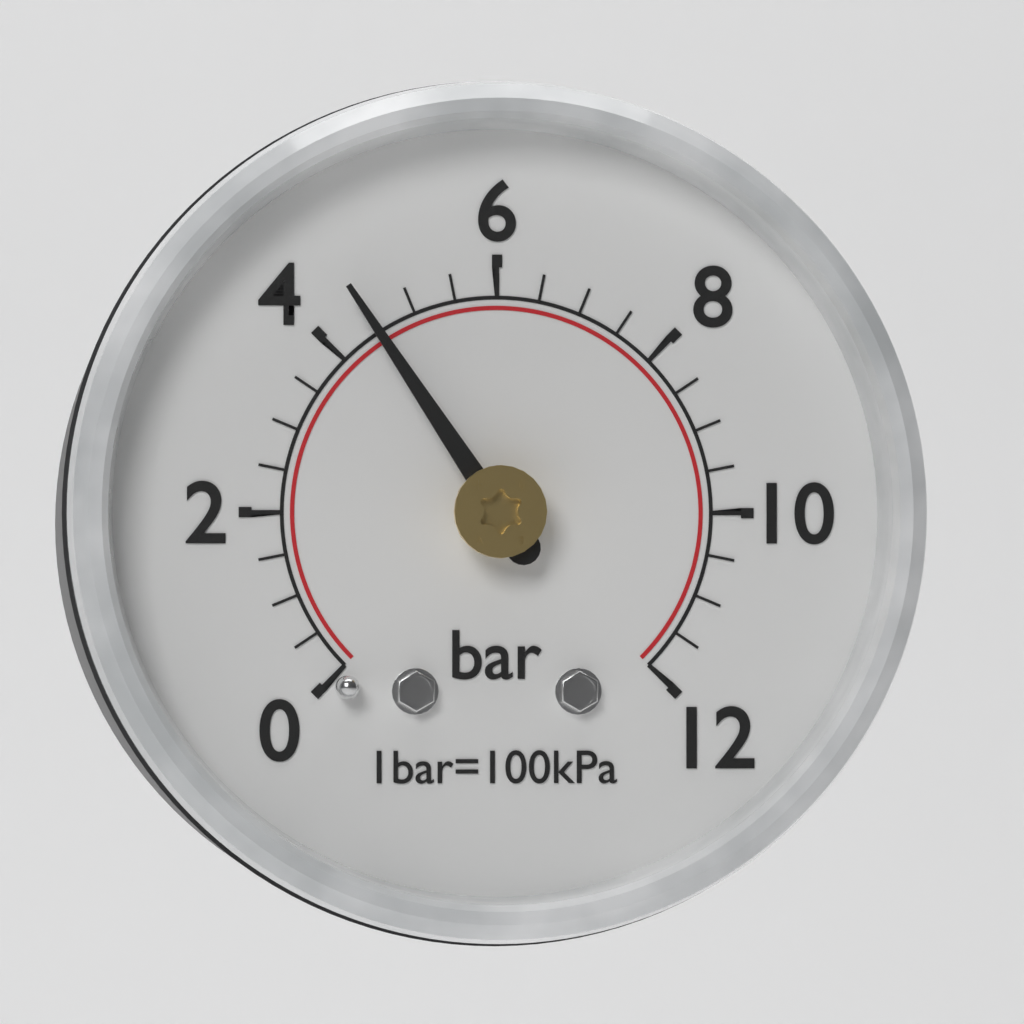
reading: 4.5 bar
